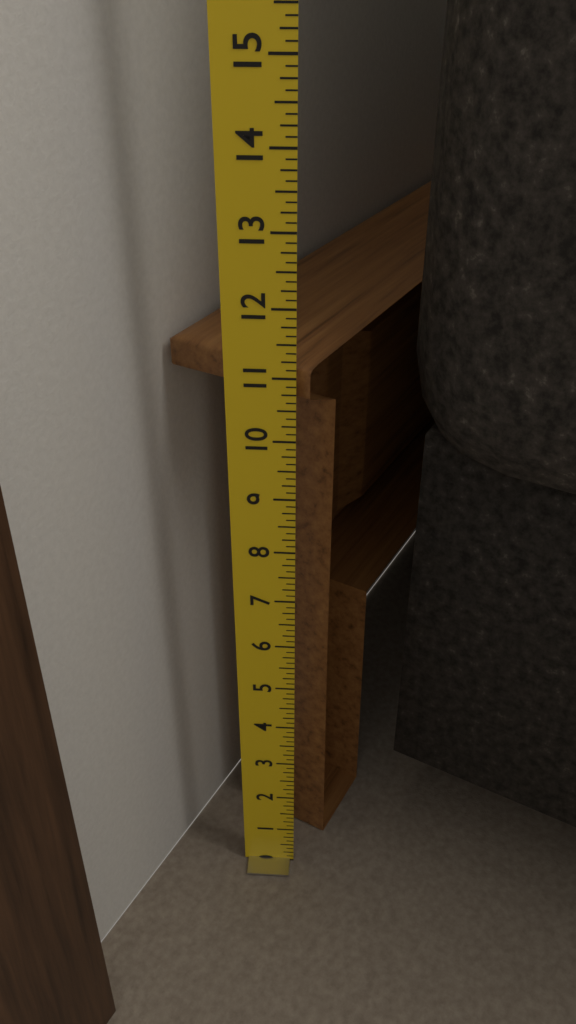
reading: 11.125 in
